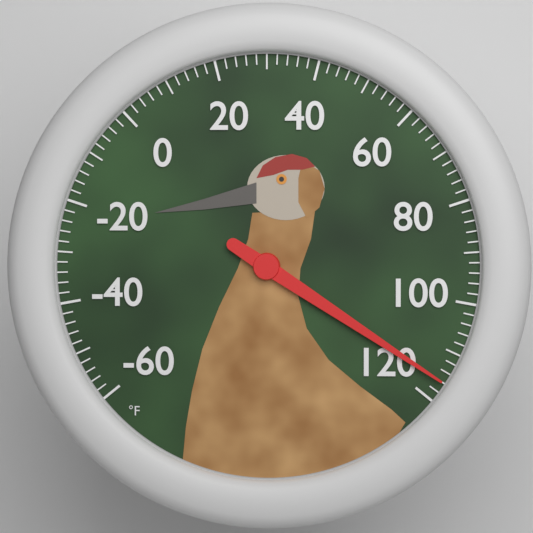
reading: 116 °F
